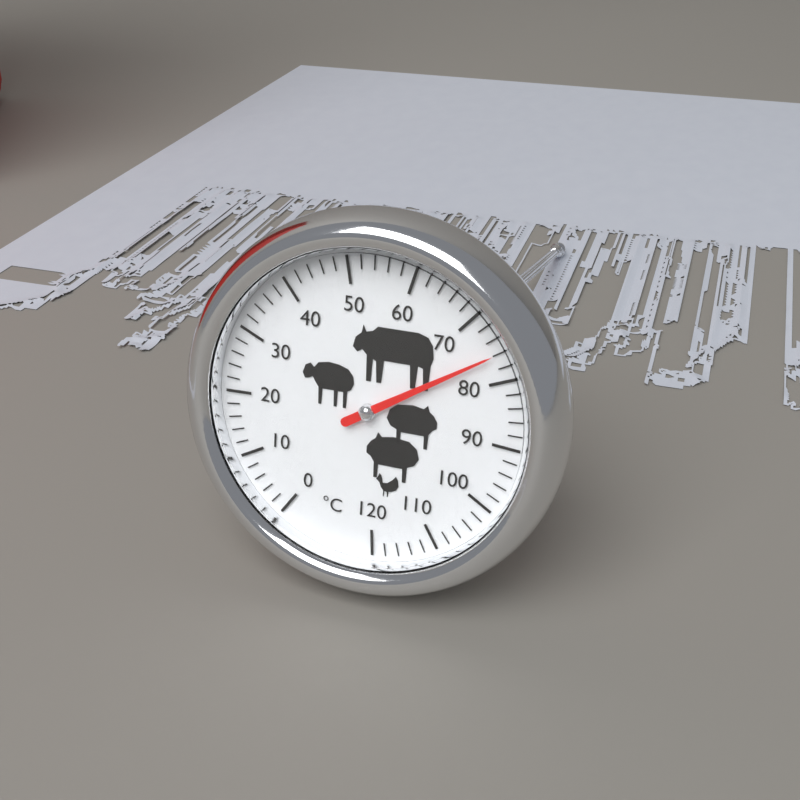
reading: 76 °C
